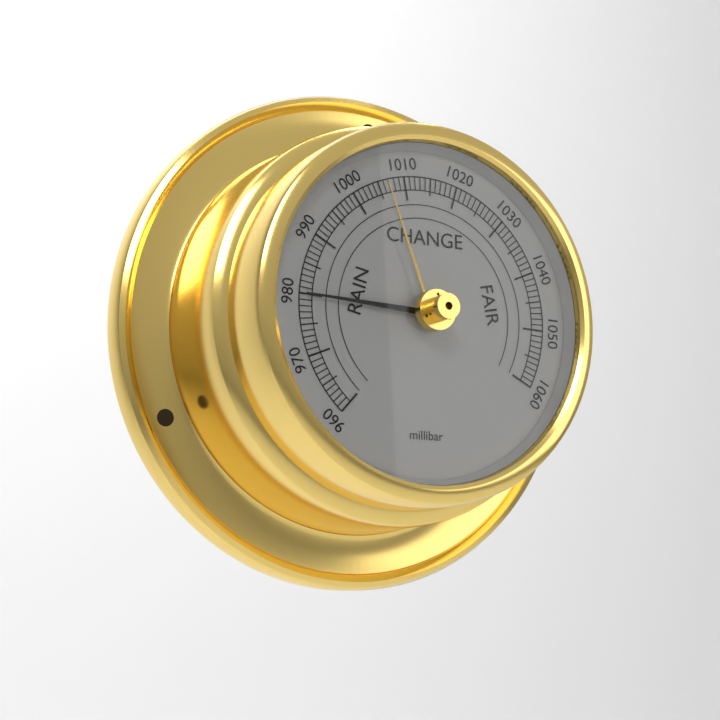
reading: 980 millibar
